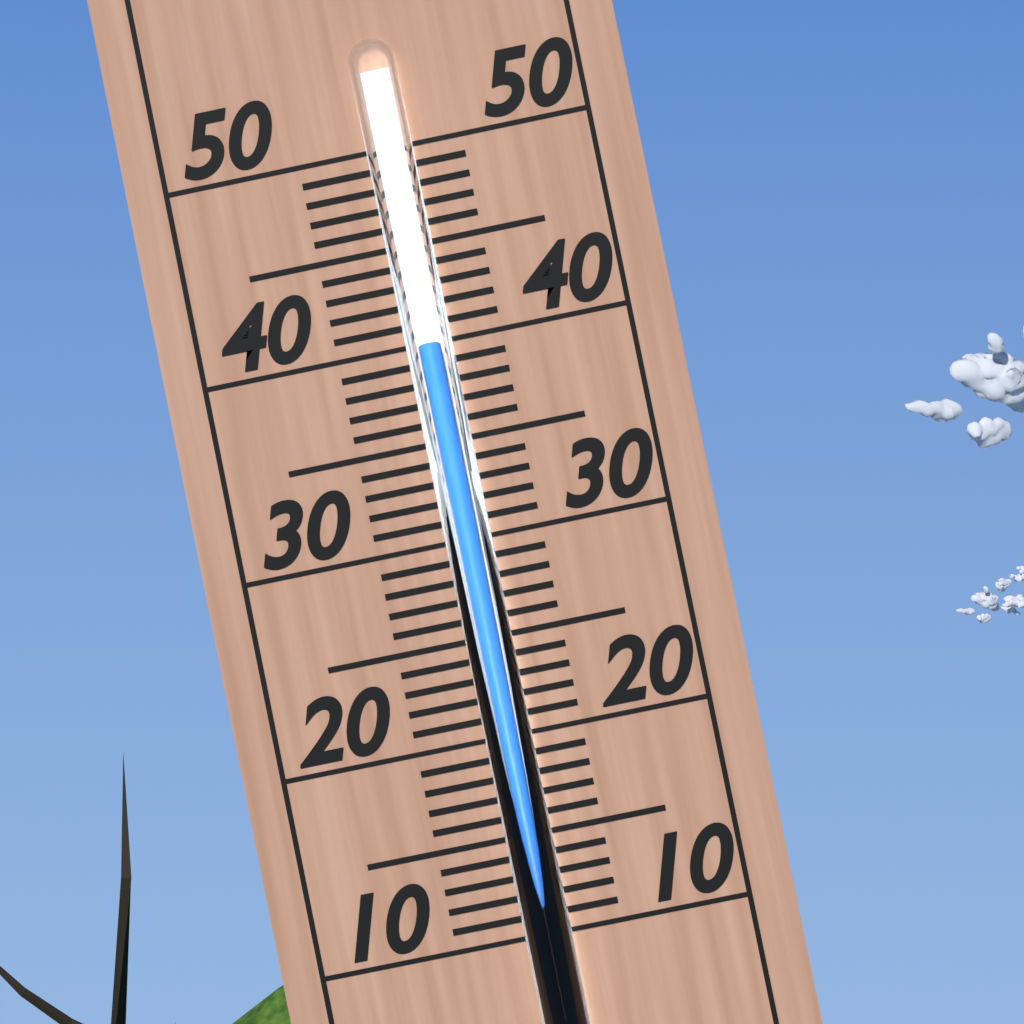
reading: 40 (no unit)
